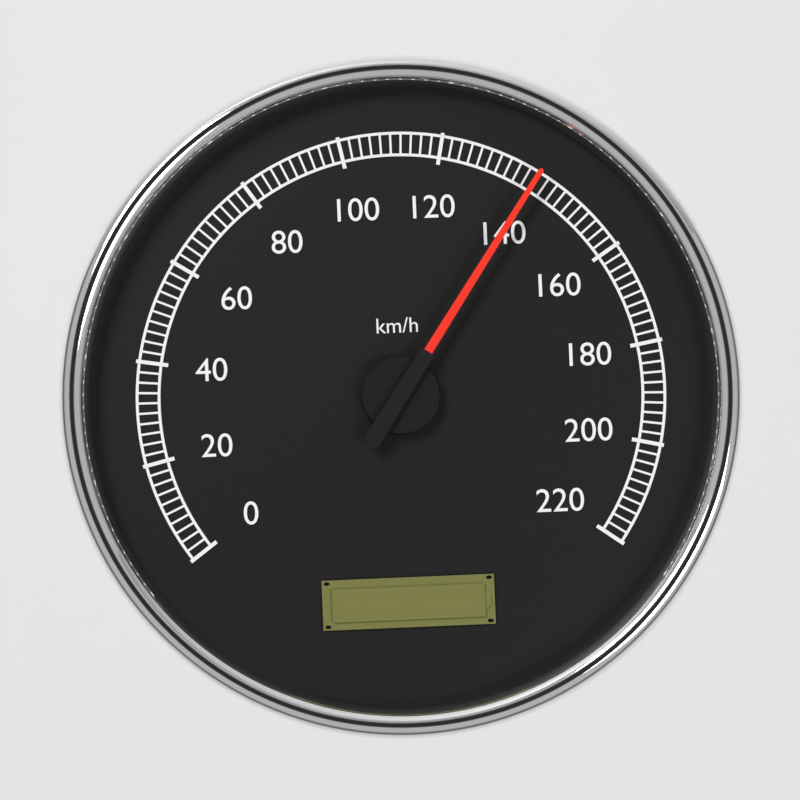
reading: 140 km/h
